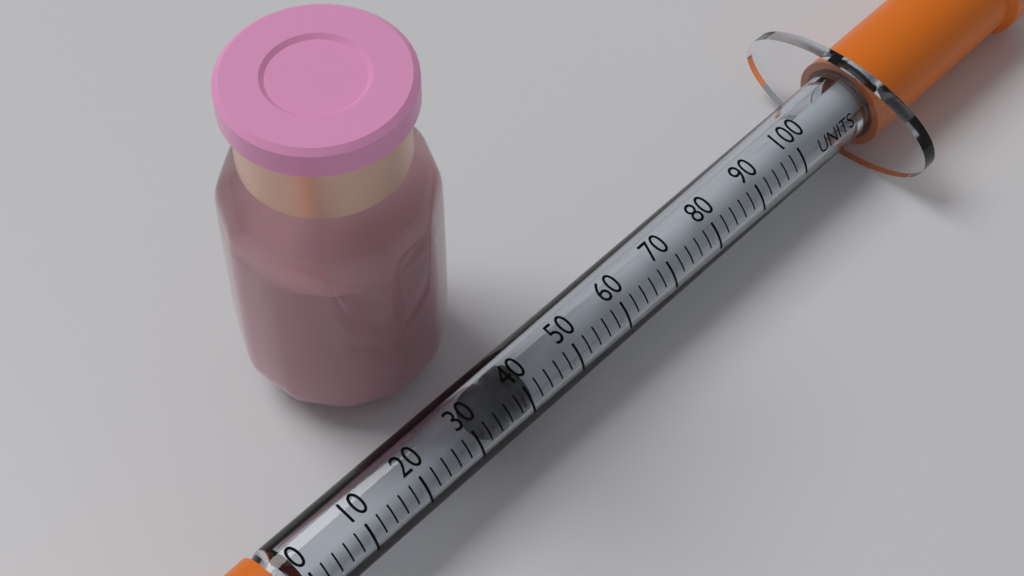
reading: 34 units
